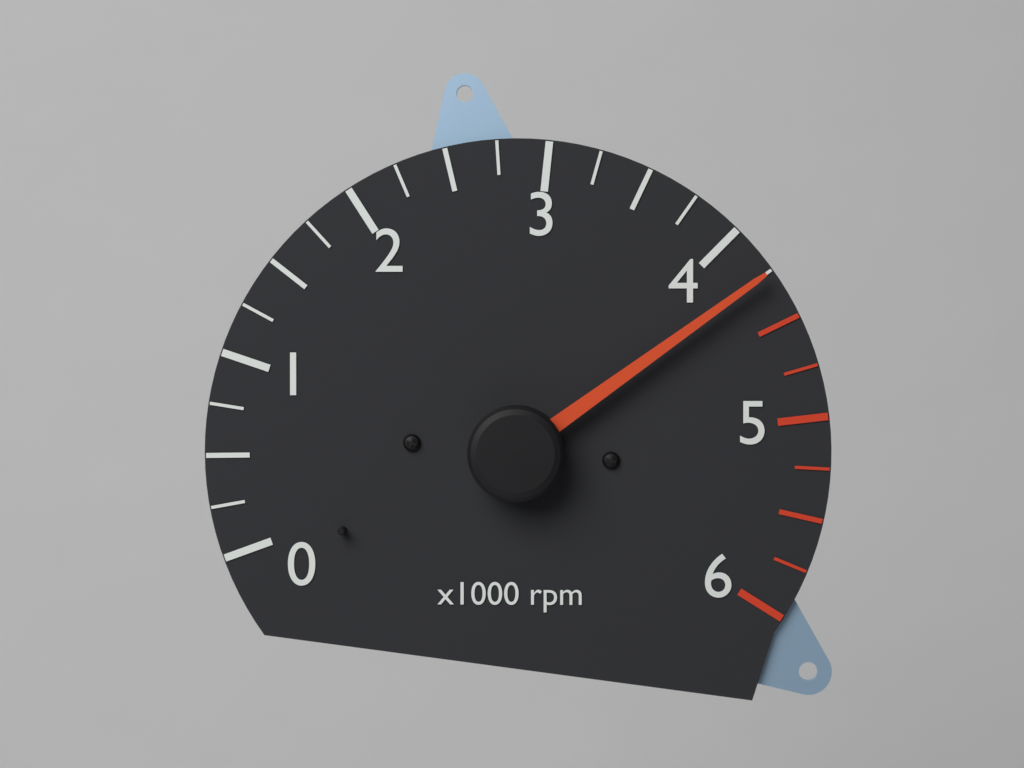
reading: 4250 rpm
